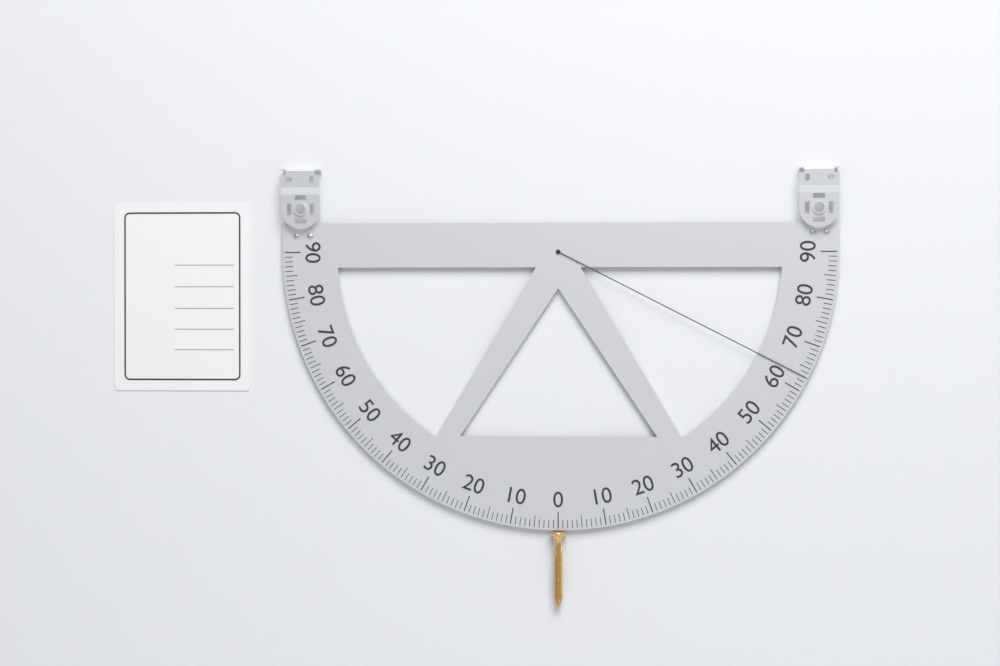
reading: 63 (no unit)
